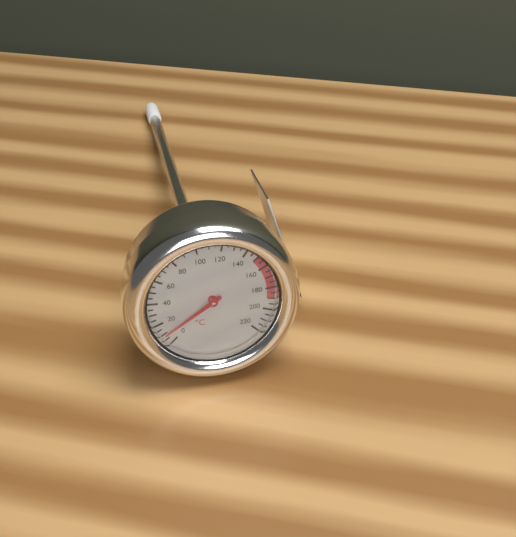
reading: 10 °C
